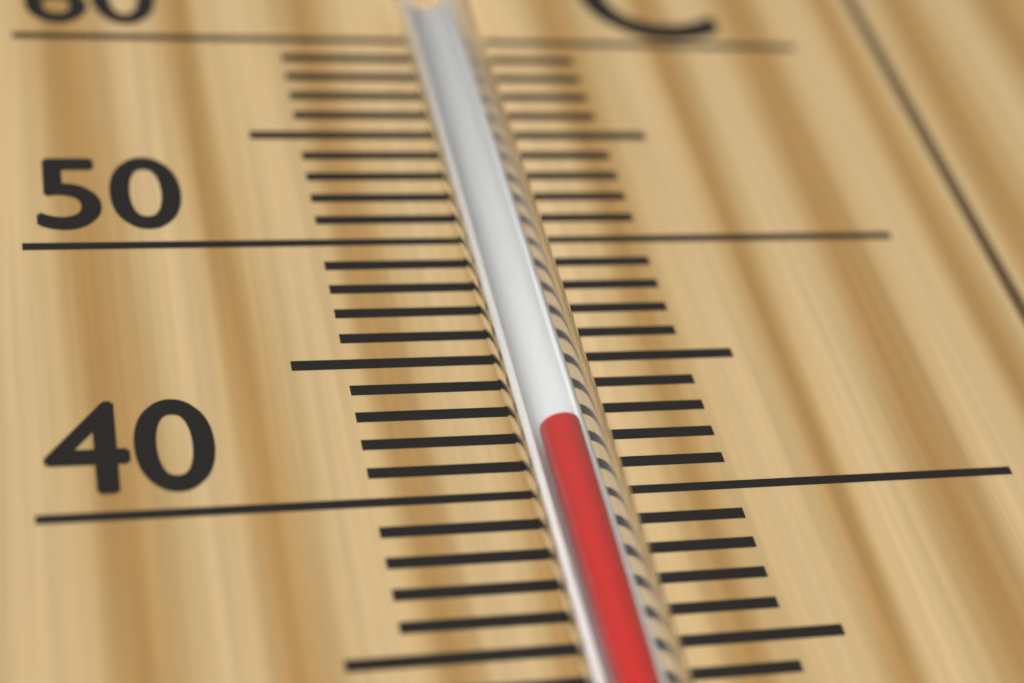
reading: 41 °C
